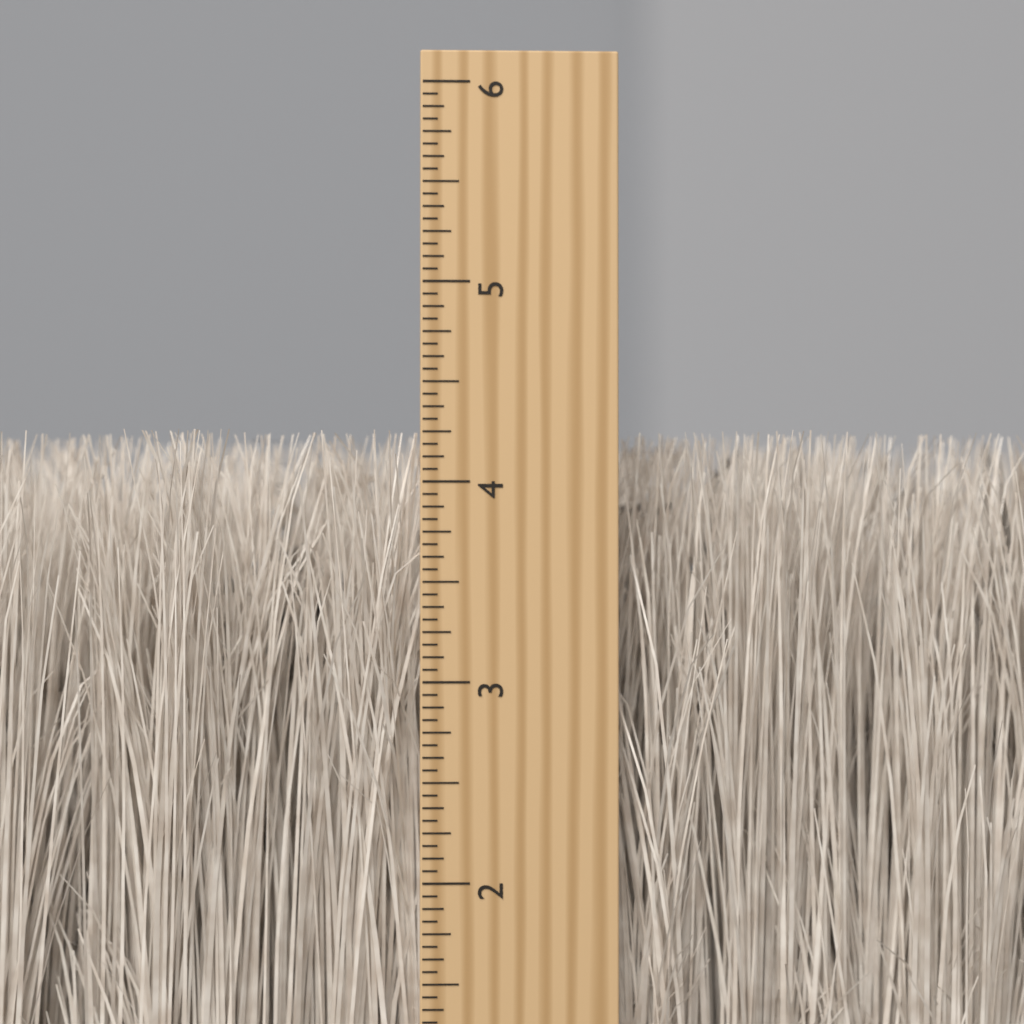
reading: 4.2500 inch
